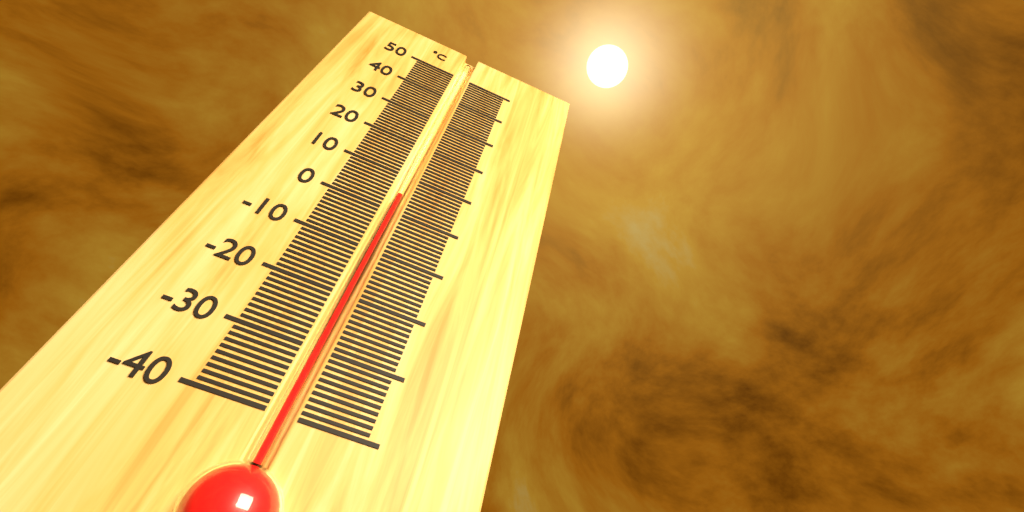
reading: 5 °C
